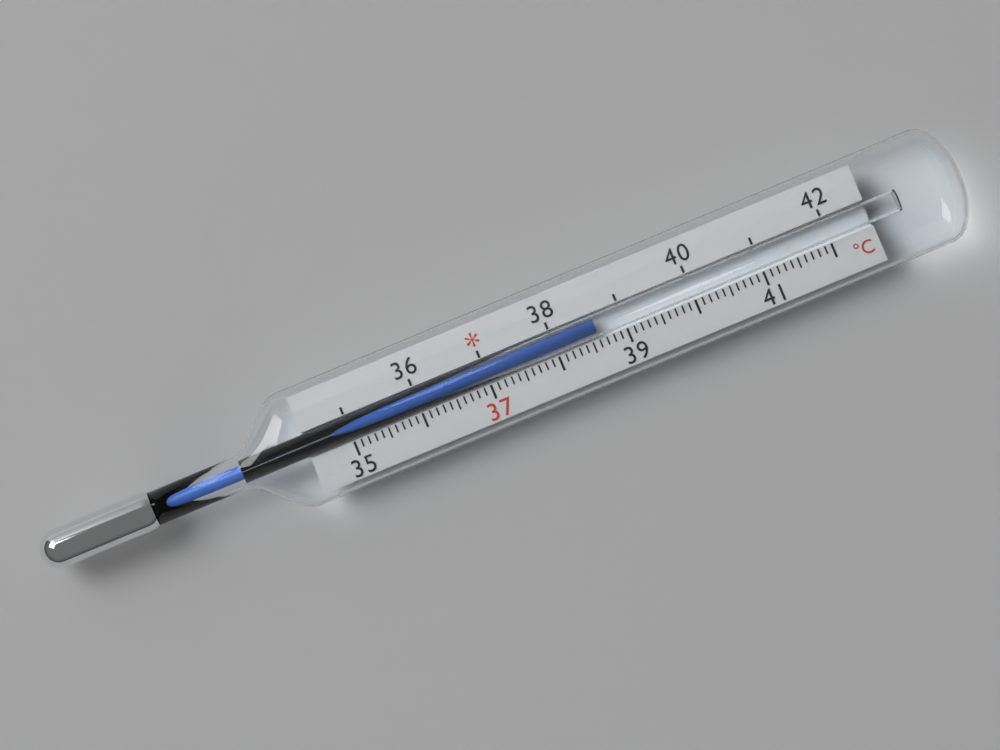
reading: 38.6 °C
